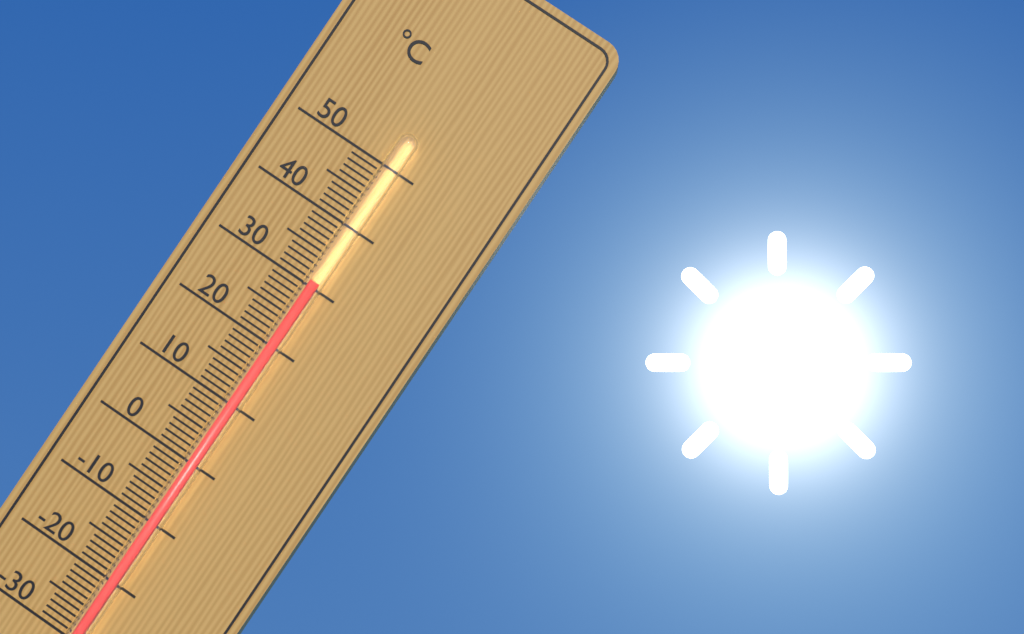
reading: 31 °C
